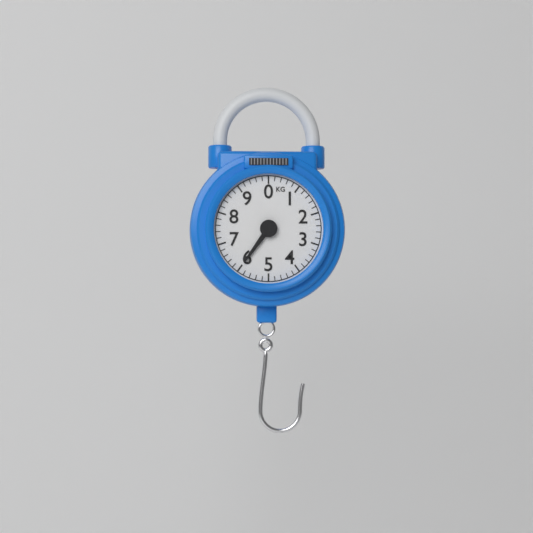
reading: 6.0 kg
